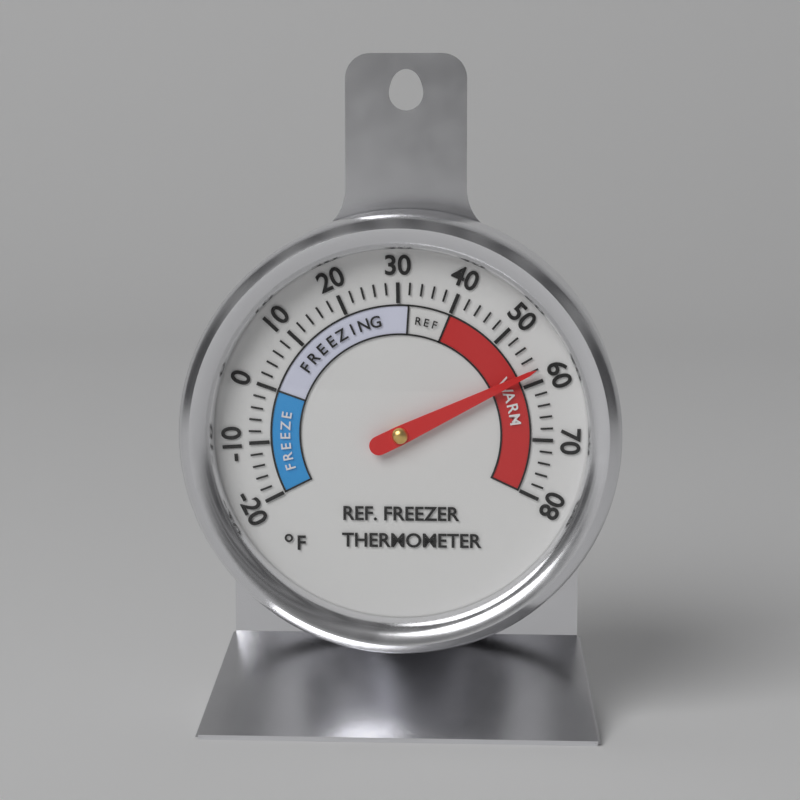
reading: 58 °F
